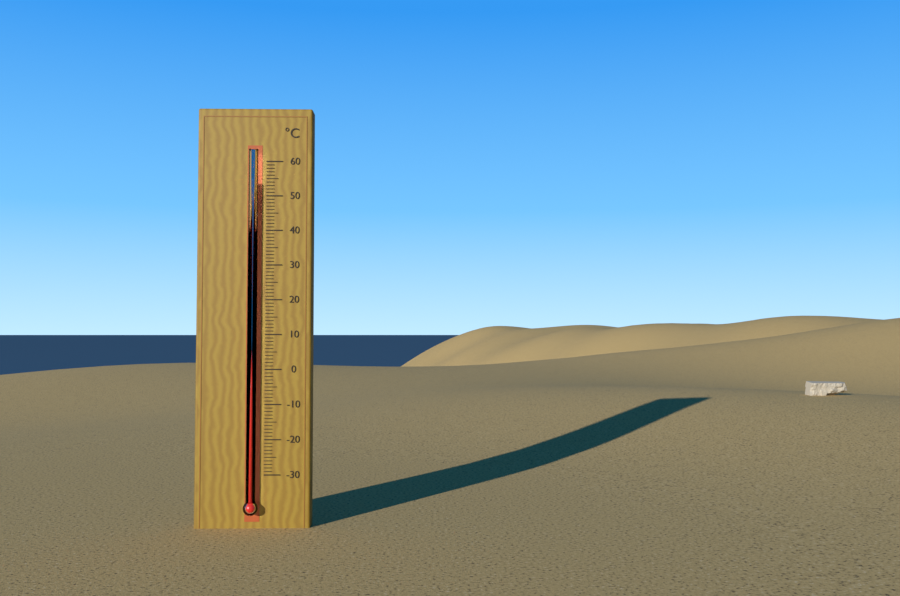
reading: 54 °C
